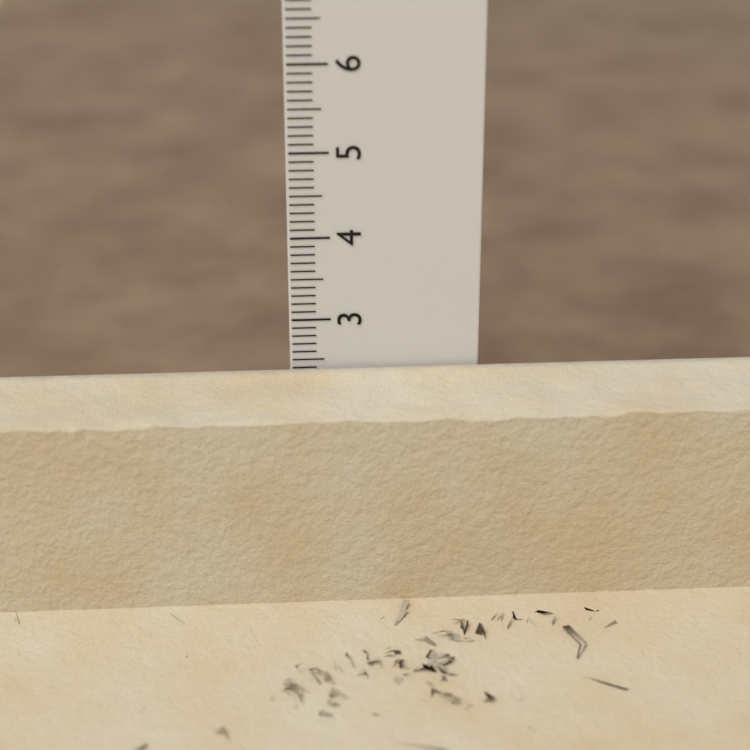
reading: 2.4 cm
